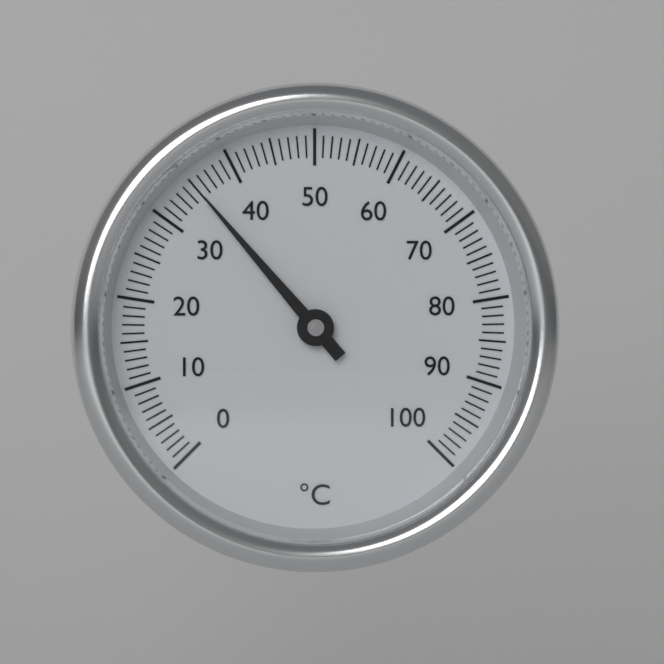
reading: 35 °C
